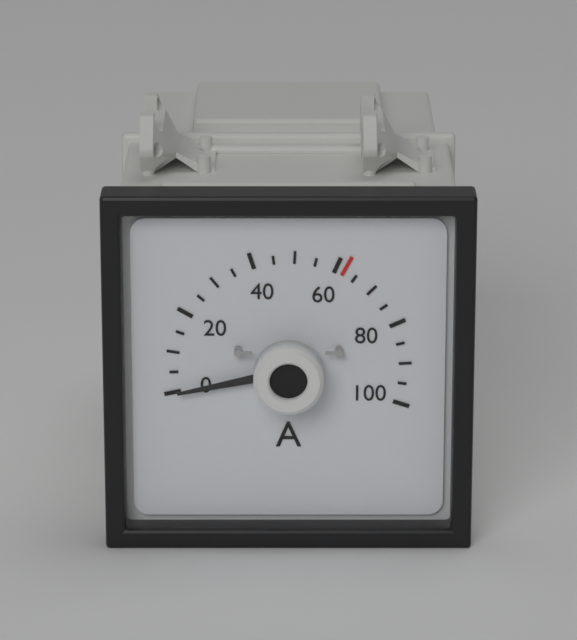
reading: 0 A
